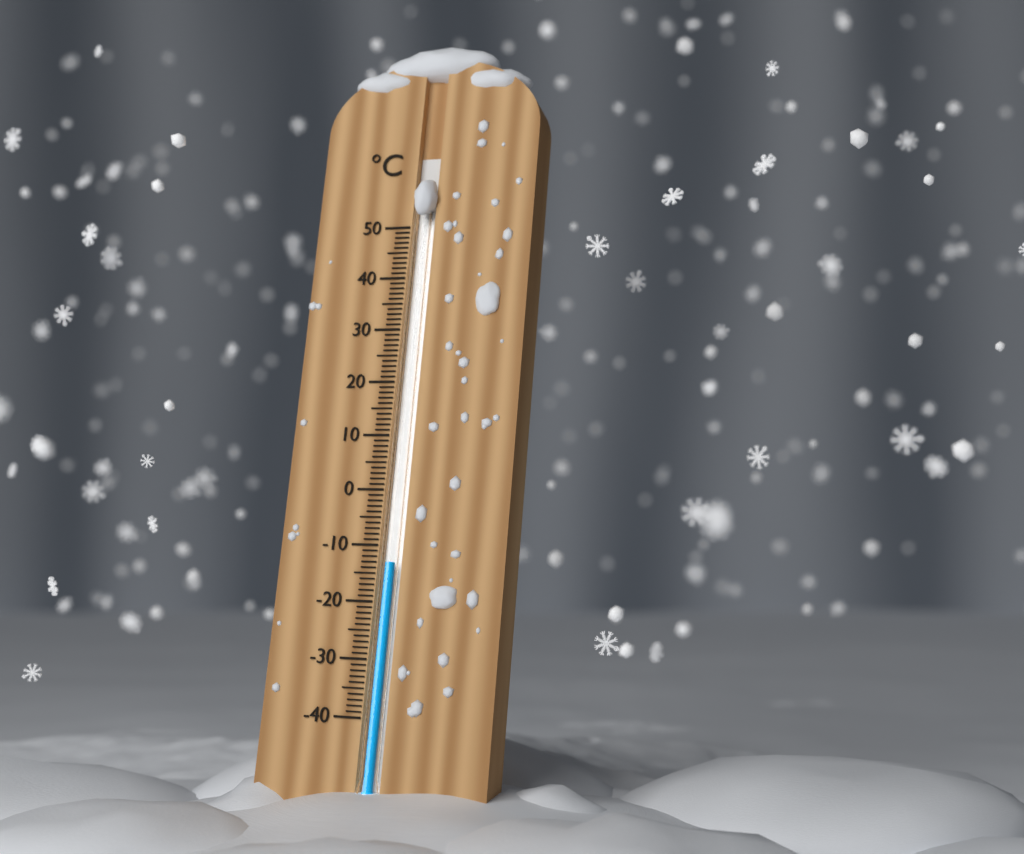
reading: -13 °C
